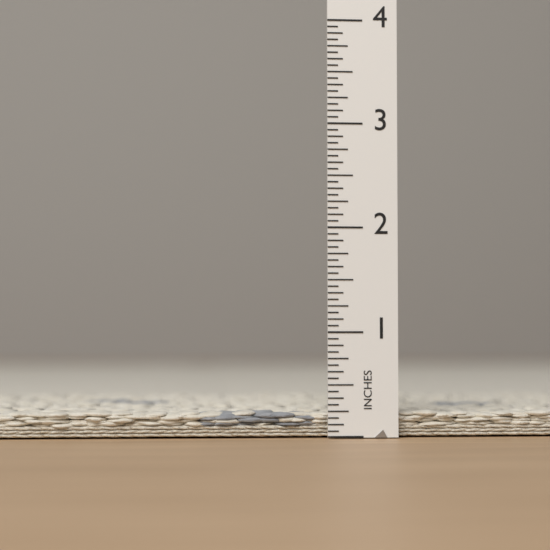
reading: 0.2500 in
